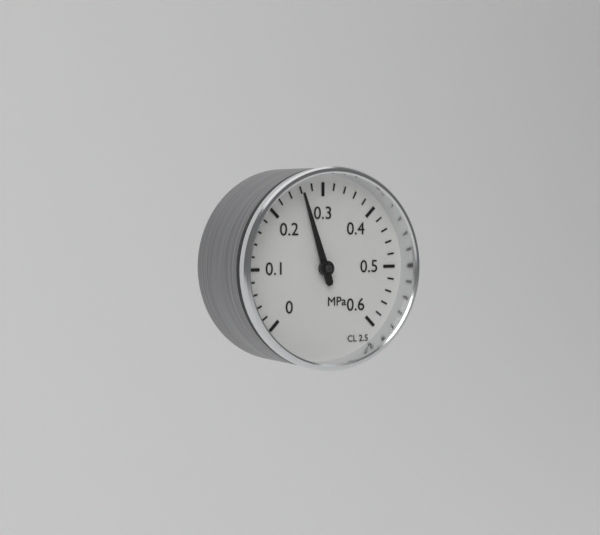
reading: 0.26 MPa
